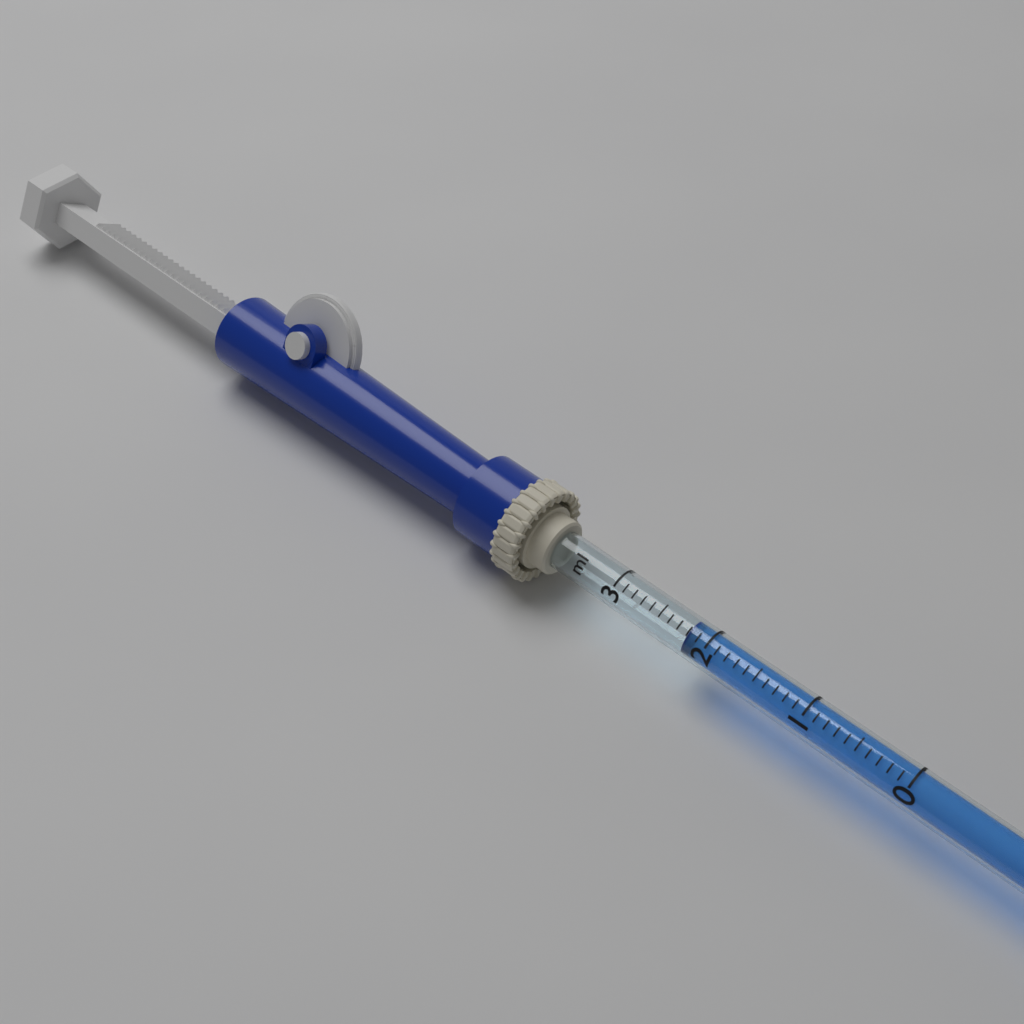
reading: 2.2 ml
